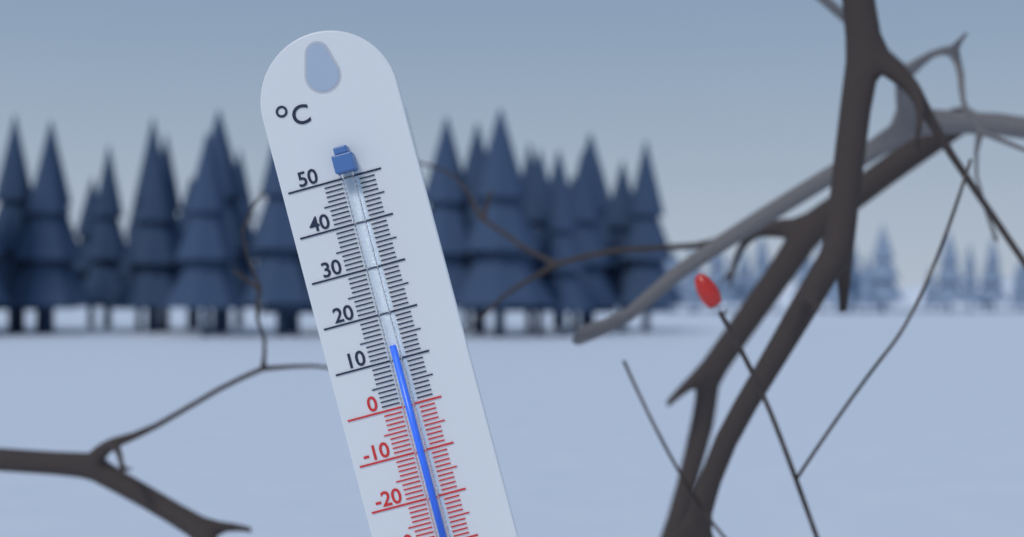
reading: 13 °C
